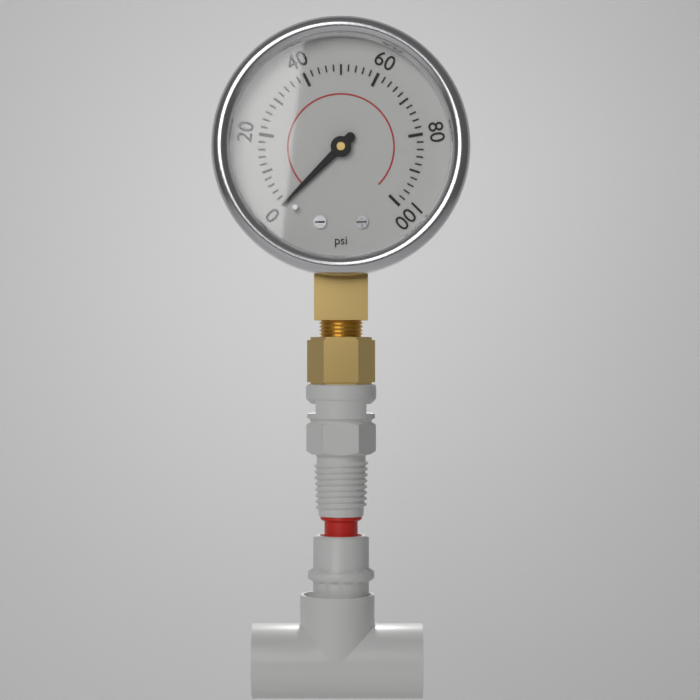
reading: 0 psi
